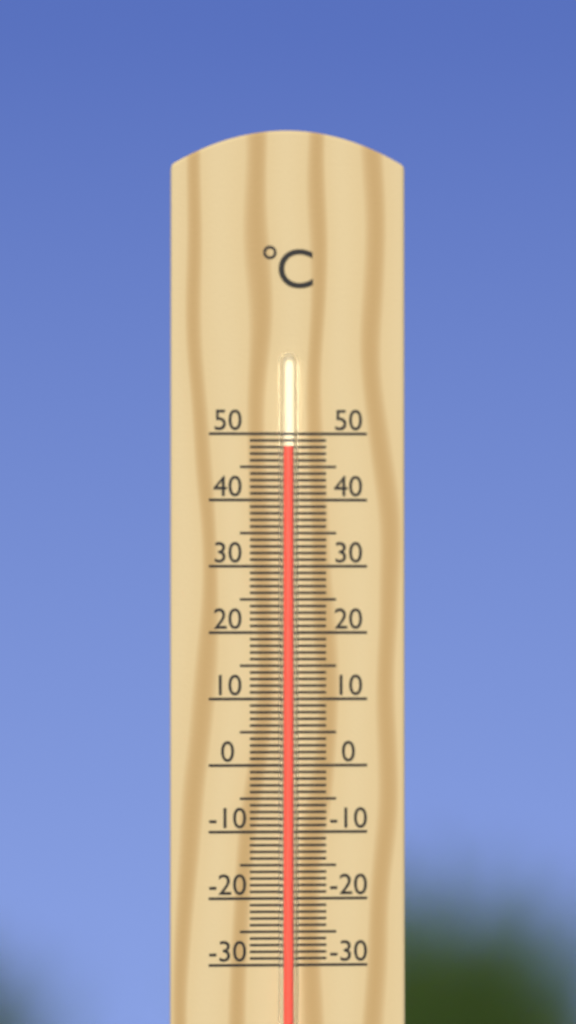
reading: 48 °C
